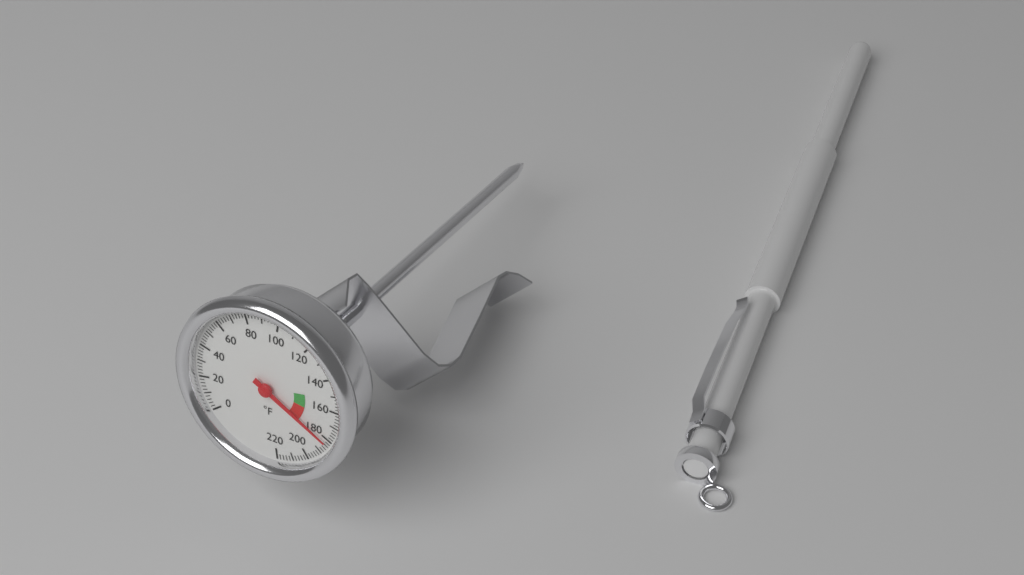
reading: 182 °F
